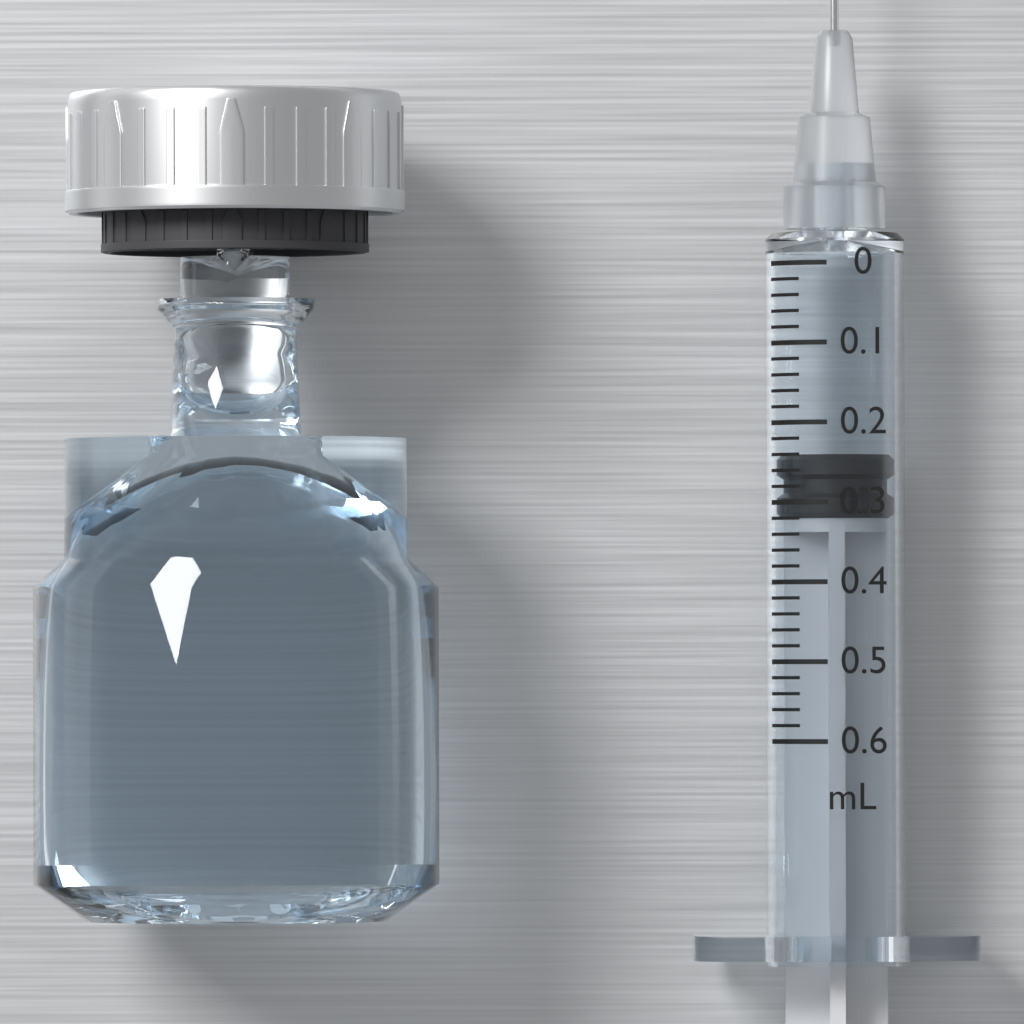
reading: 0.24 mL
